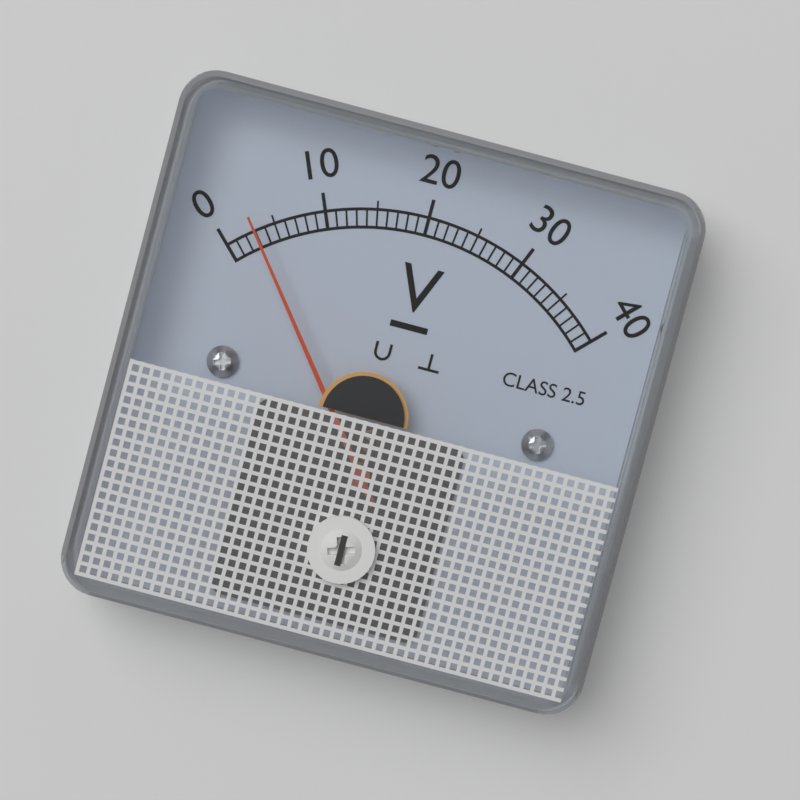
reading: 3 V
